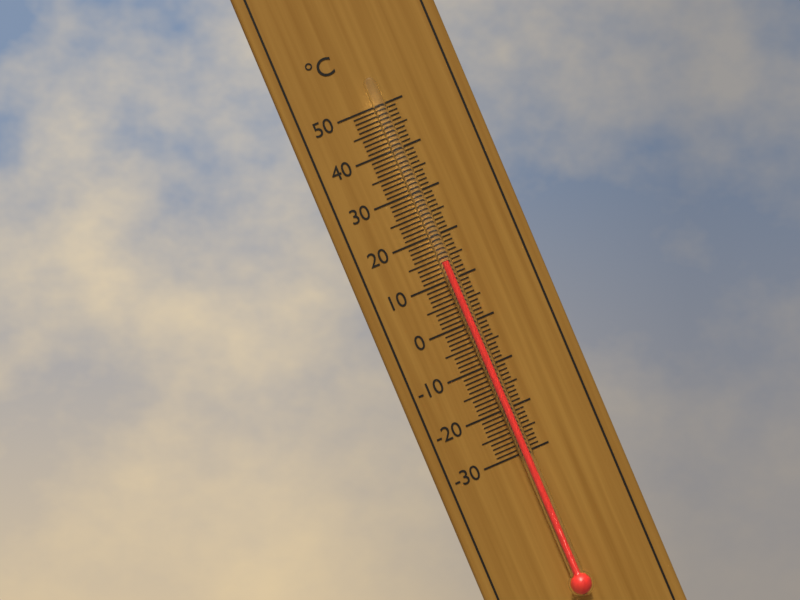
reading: 14 °C
